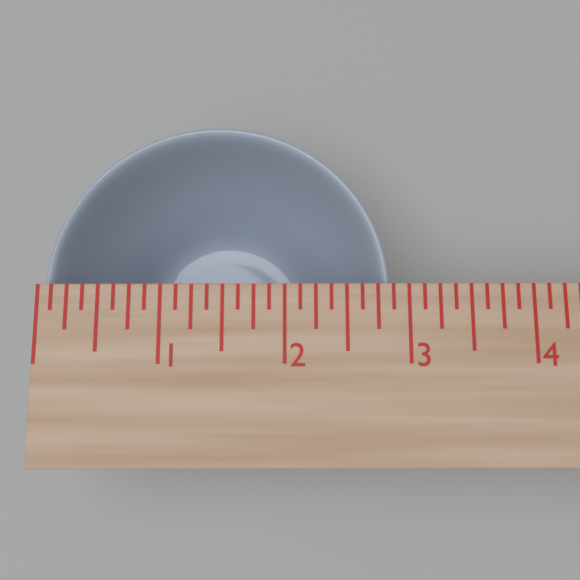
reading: 2.875 in
